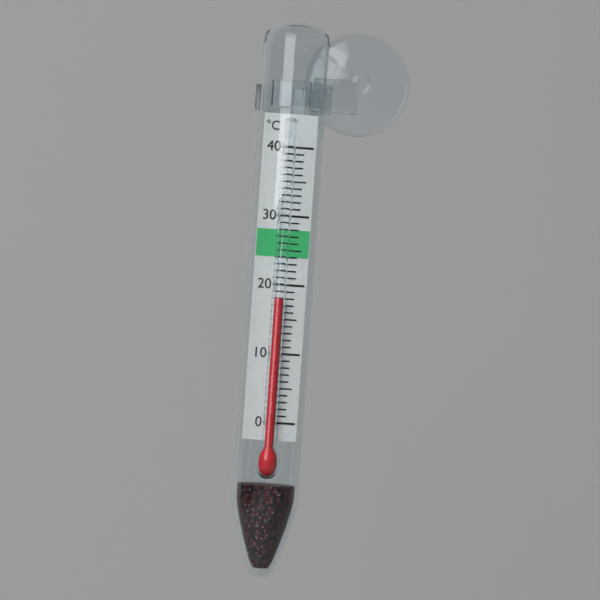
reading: 18 °C
